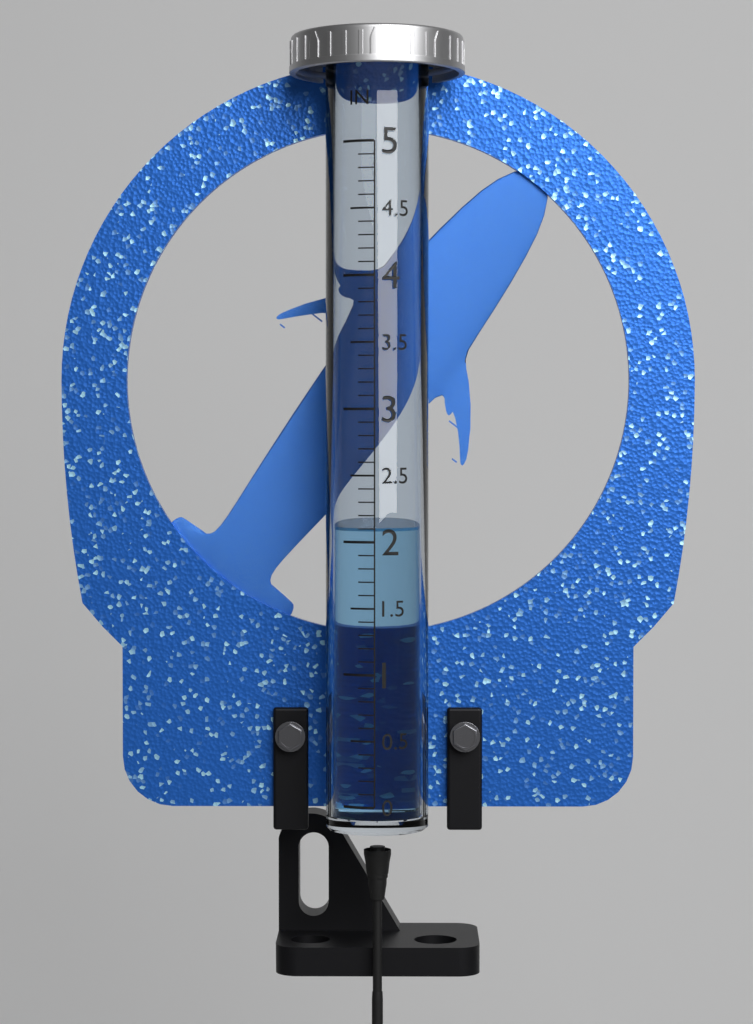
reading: 2.1 in
